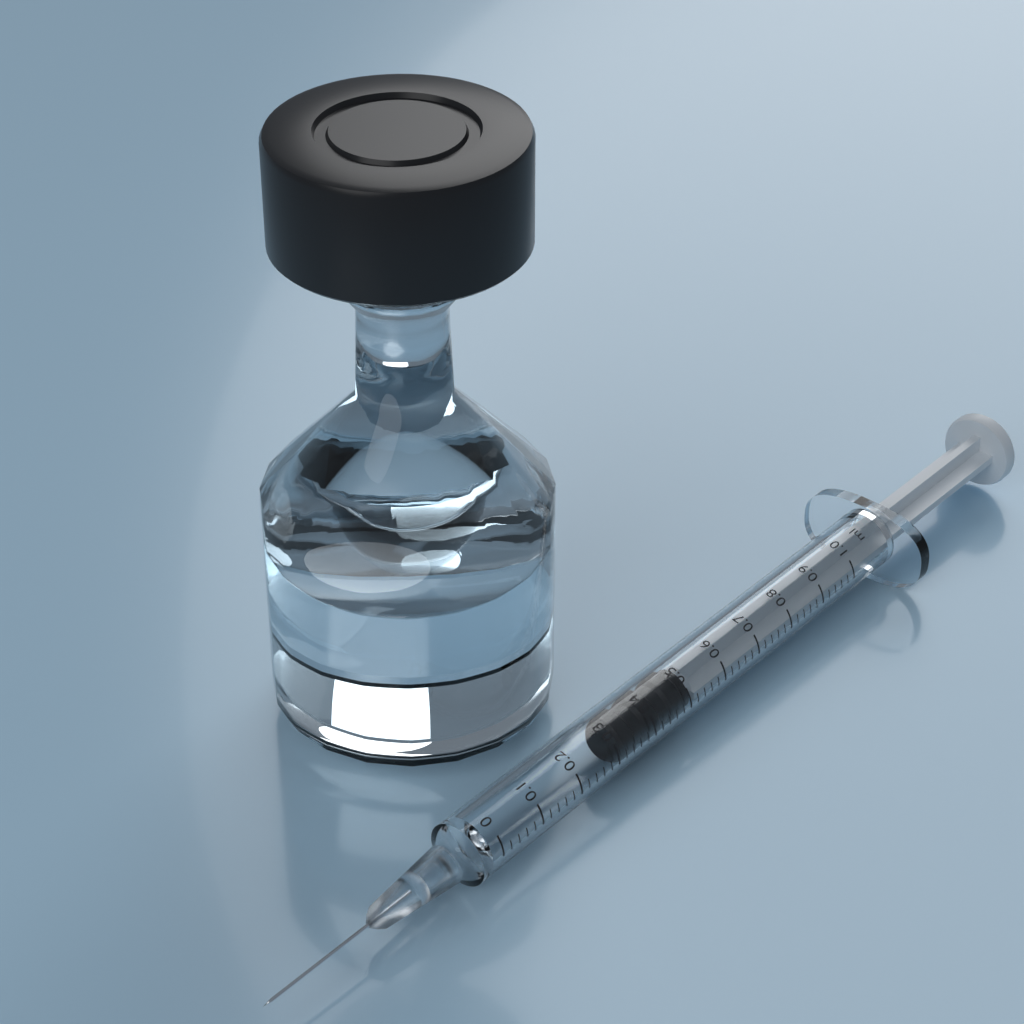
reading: 0.32 ml
